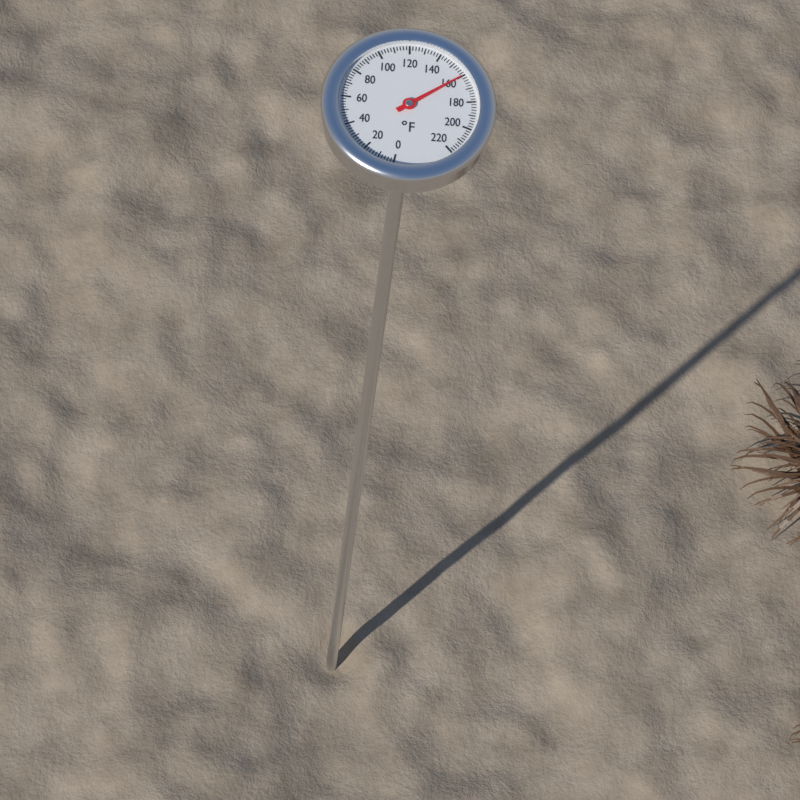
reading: 160 °F
